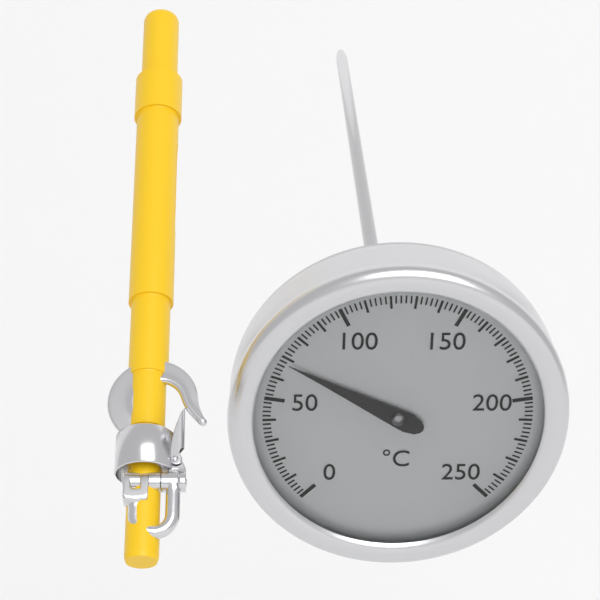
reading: 68 °C
